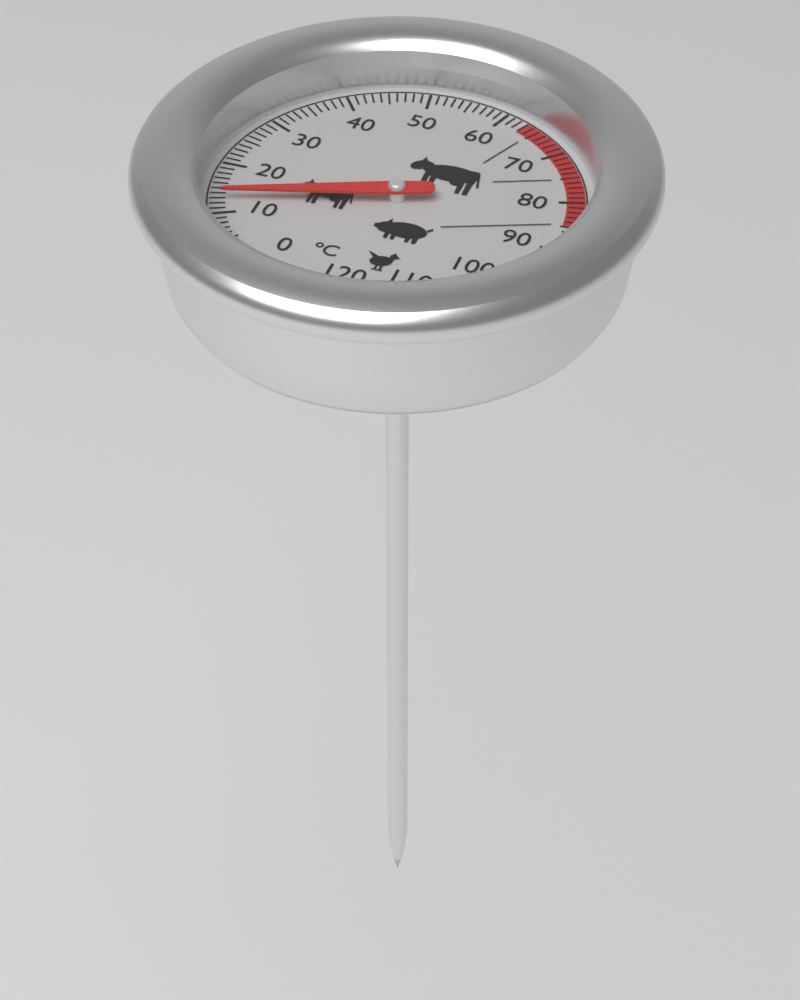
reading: 13 °C
